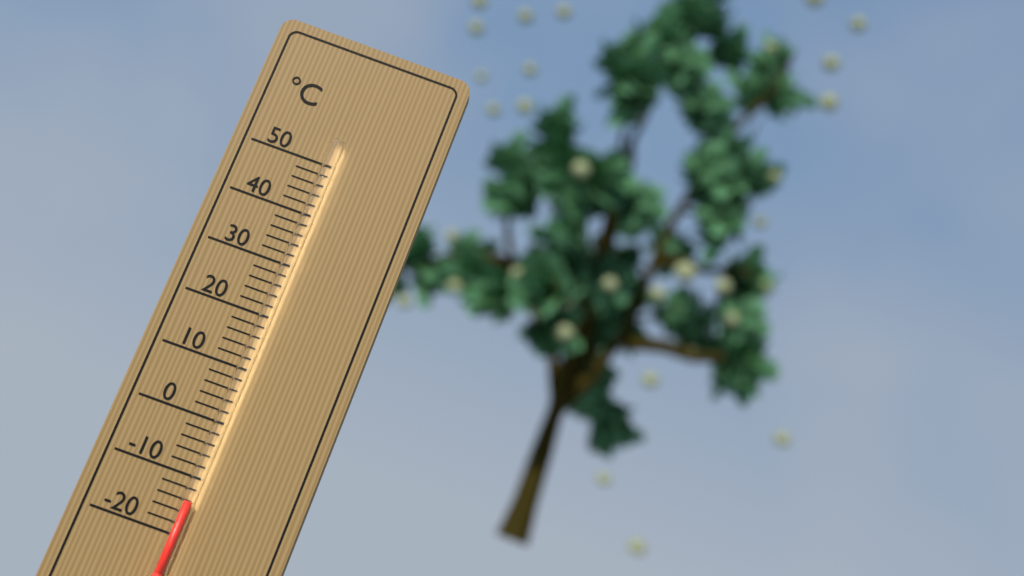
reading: -14 °C
